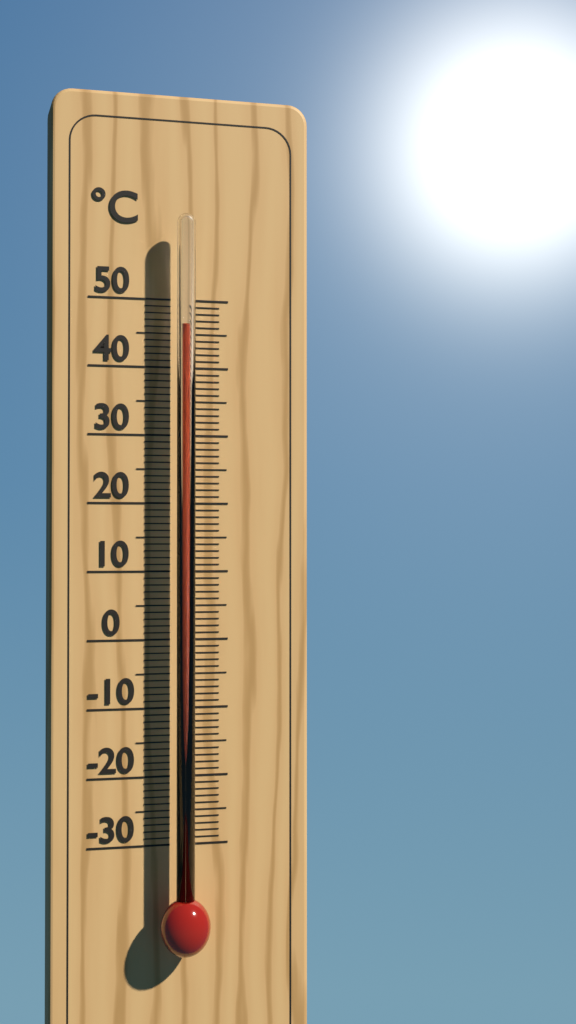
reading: 46 °C
